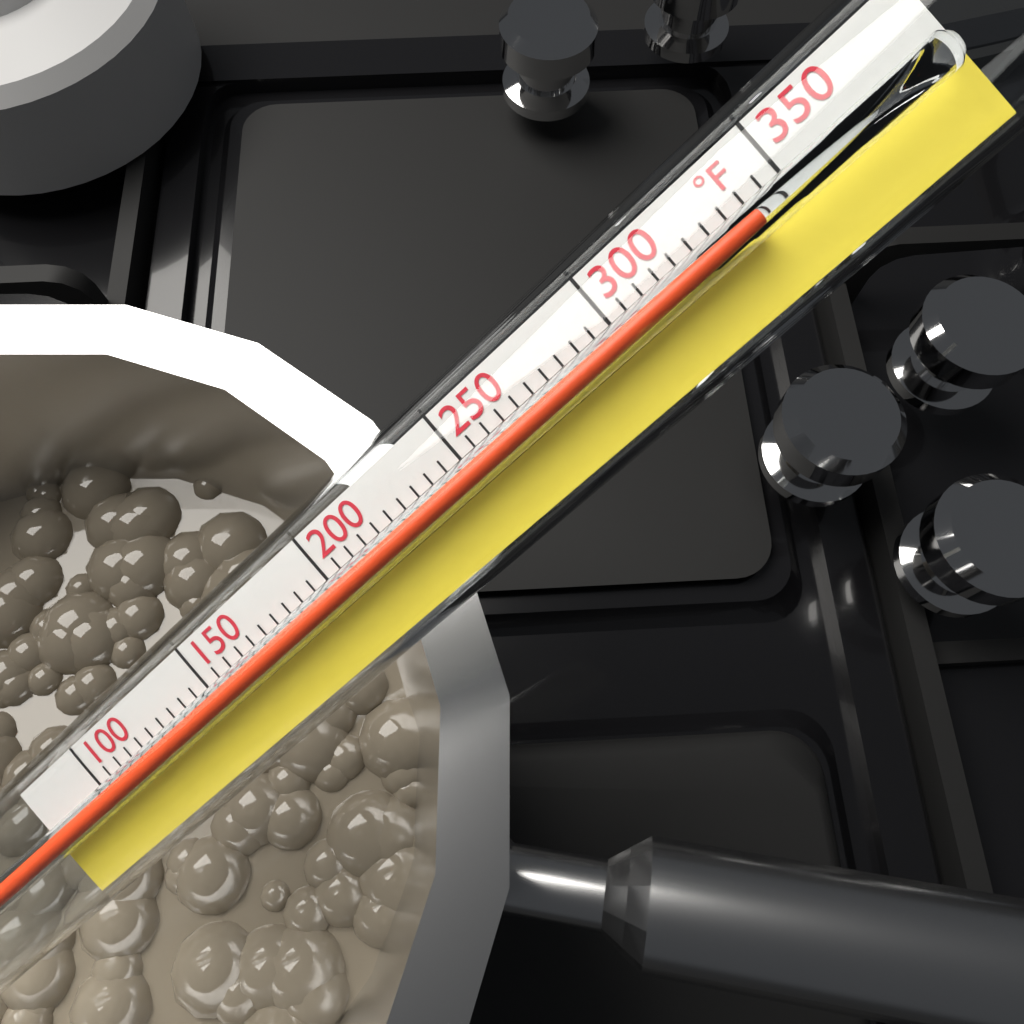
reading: 340 °F
